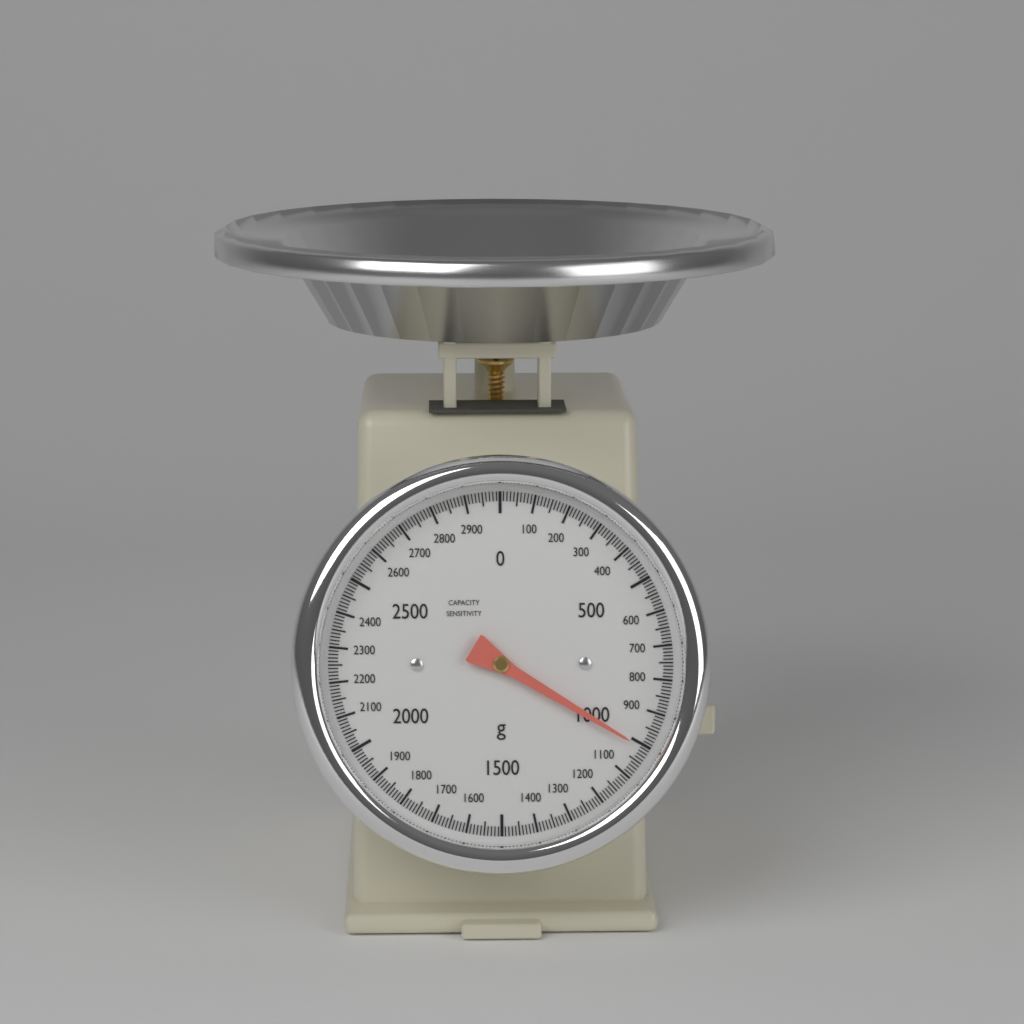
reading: 1010 g
